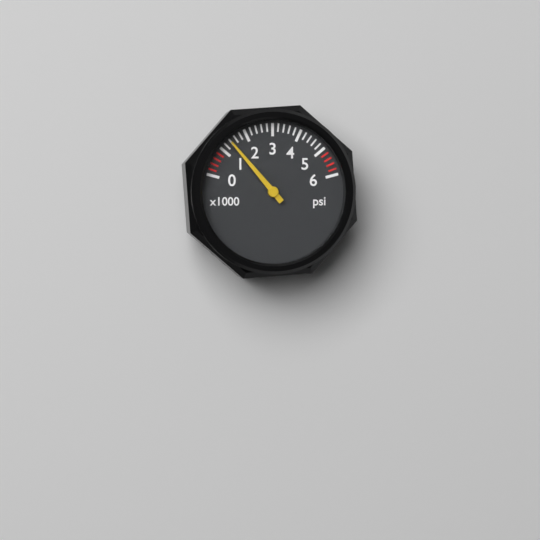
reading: 1400 psi
